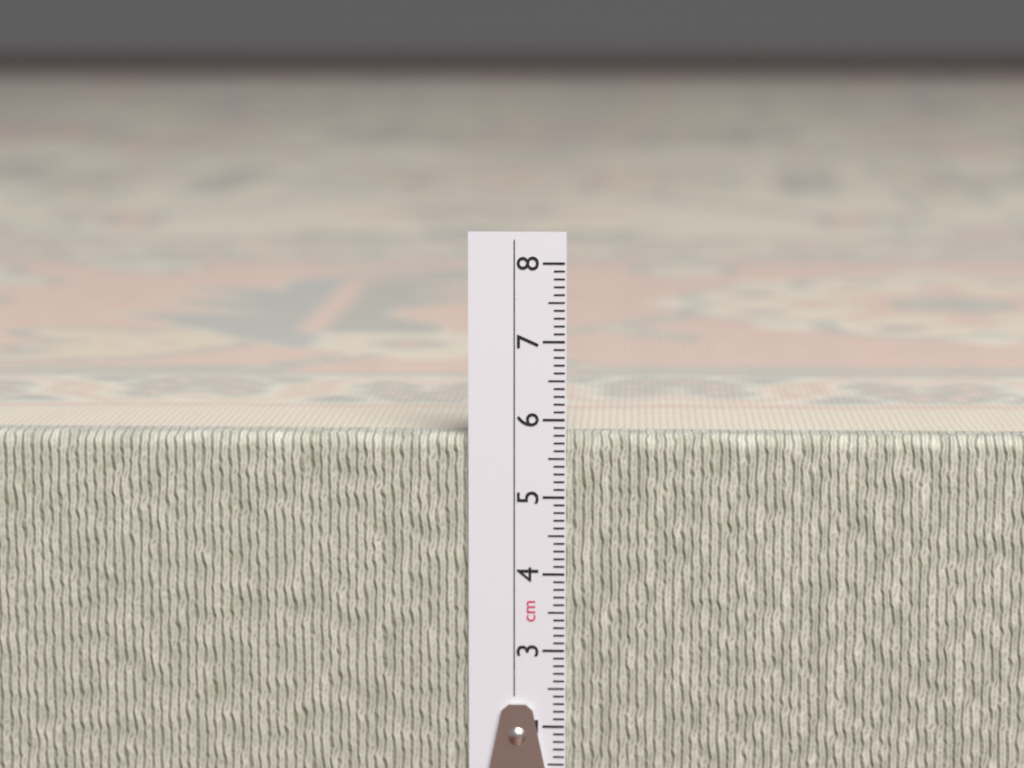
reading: 5.8 cm
